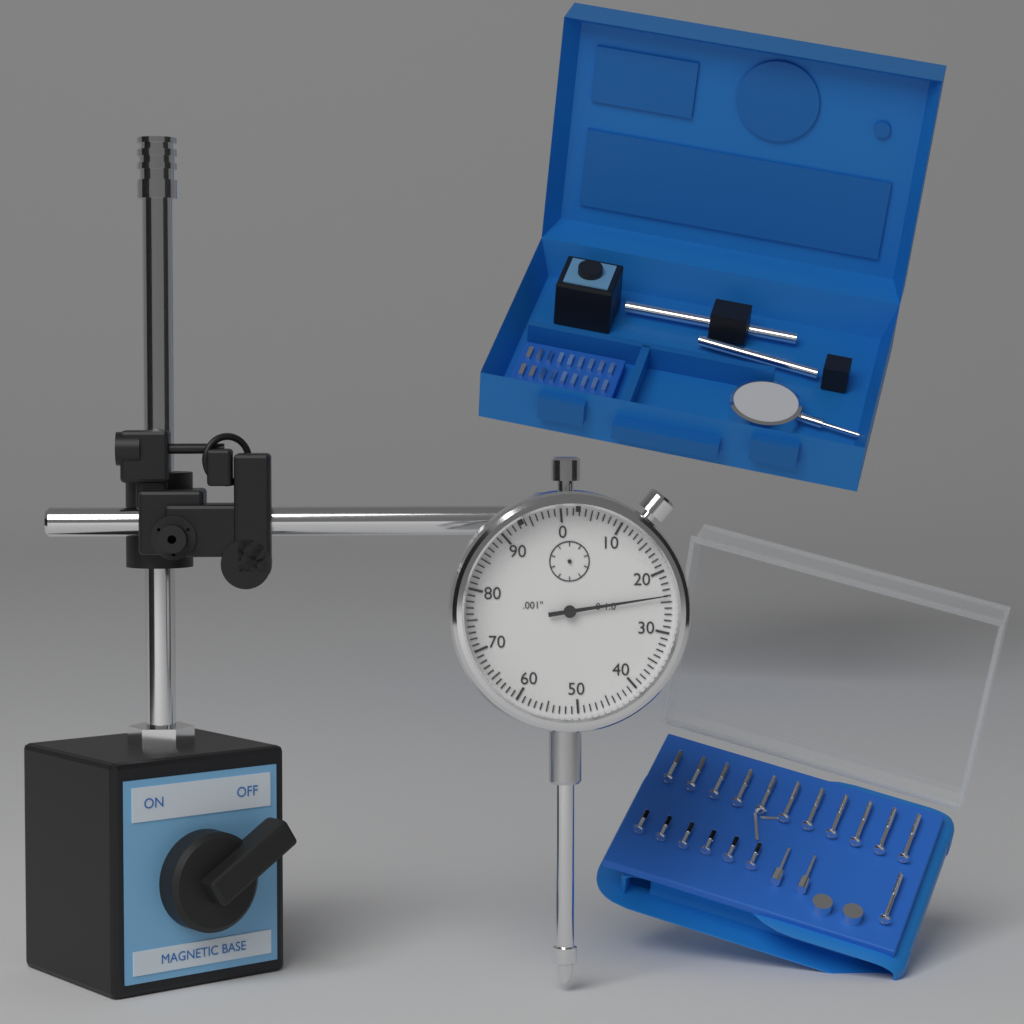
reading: 0.024 in
